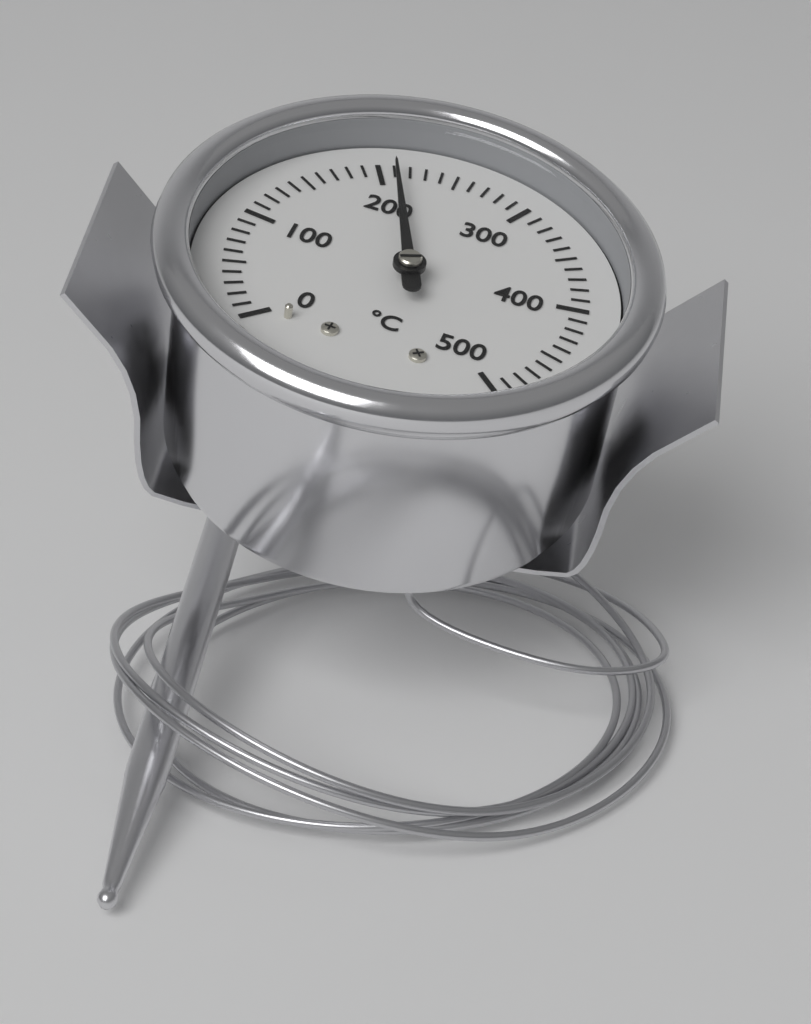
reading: 210 °C
